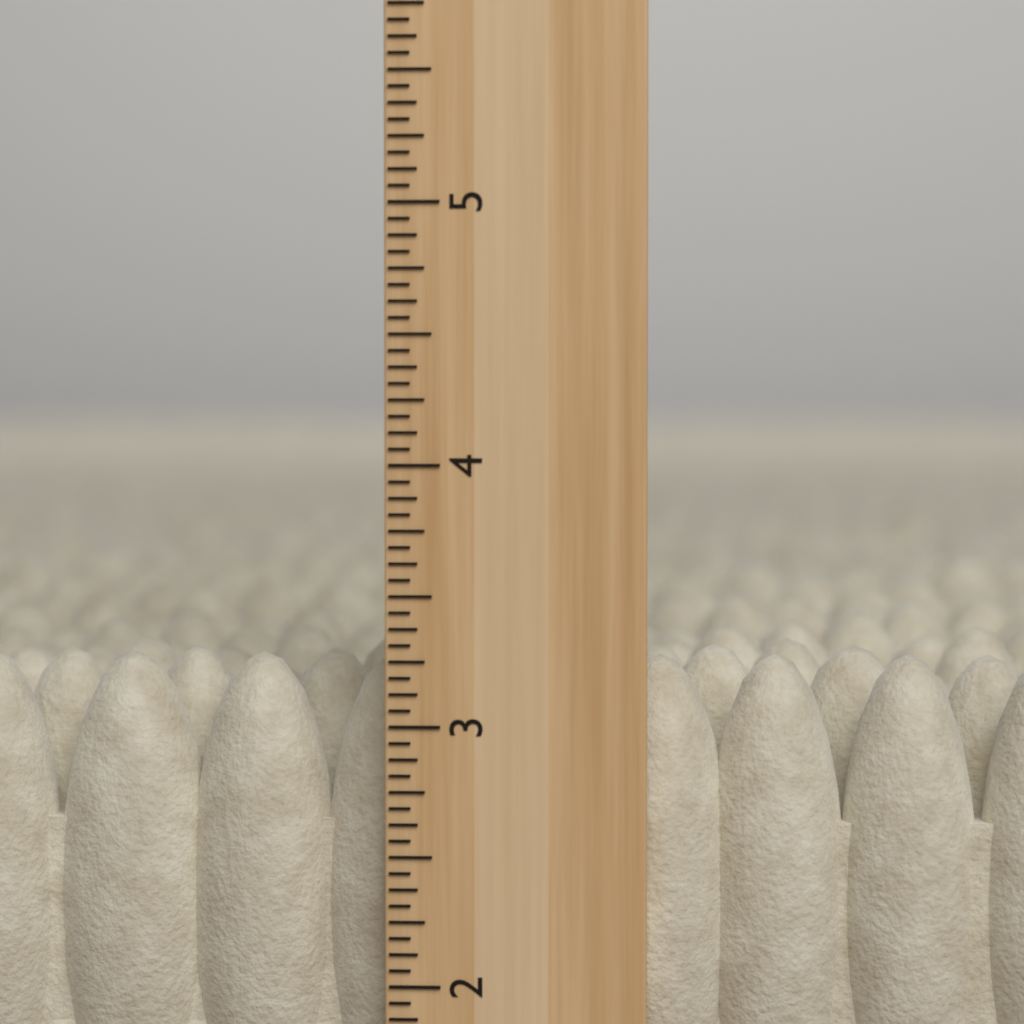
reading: 3.2500 inch
